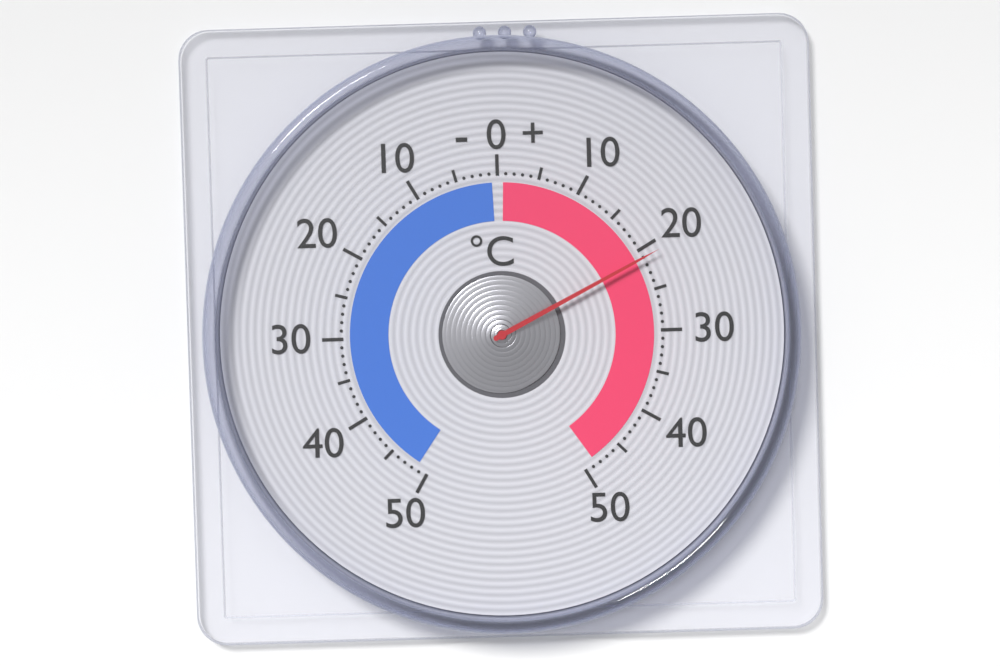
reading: 21 °C
